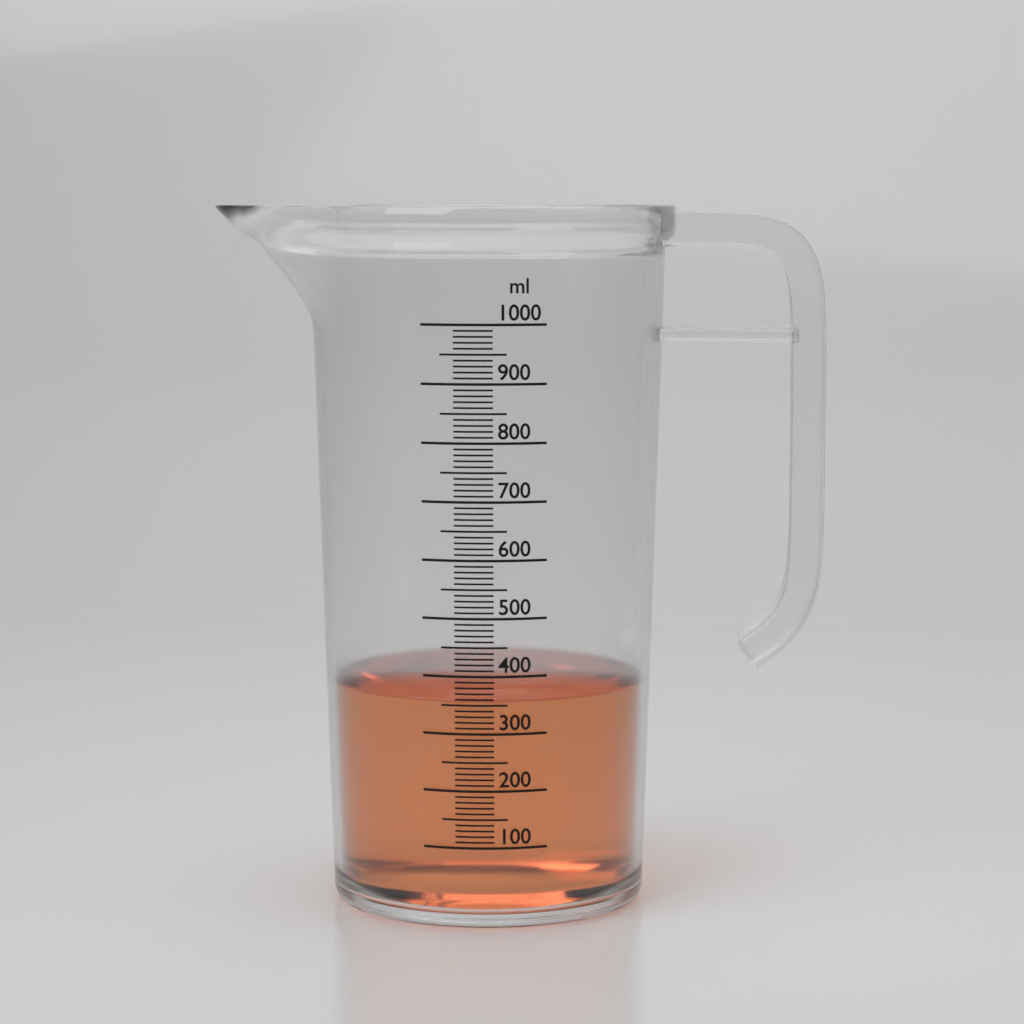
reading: 360 ml
